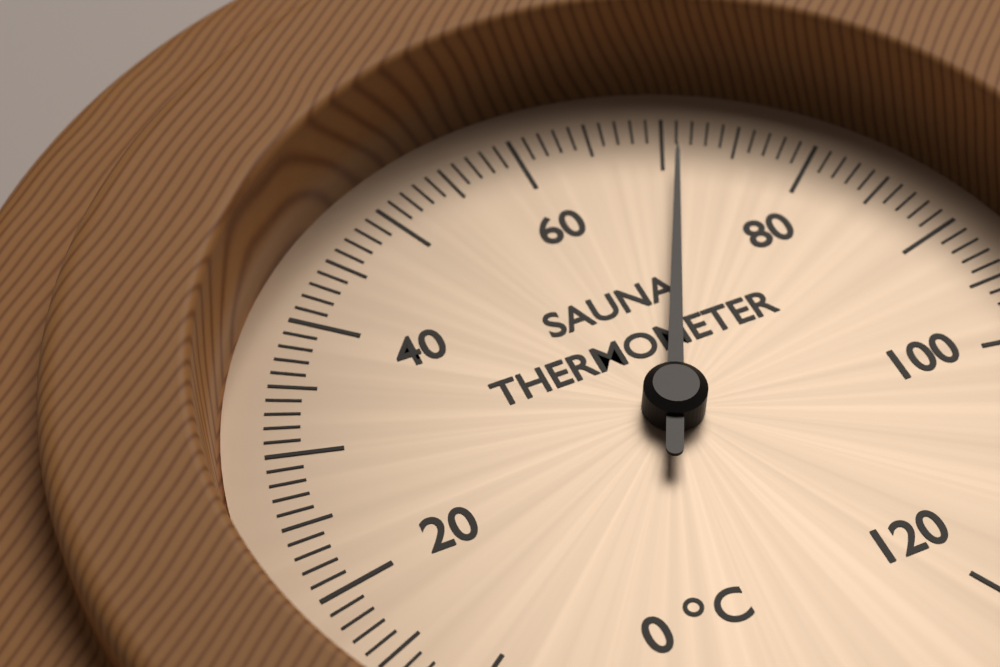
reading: 71 °C
